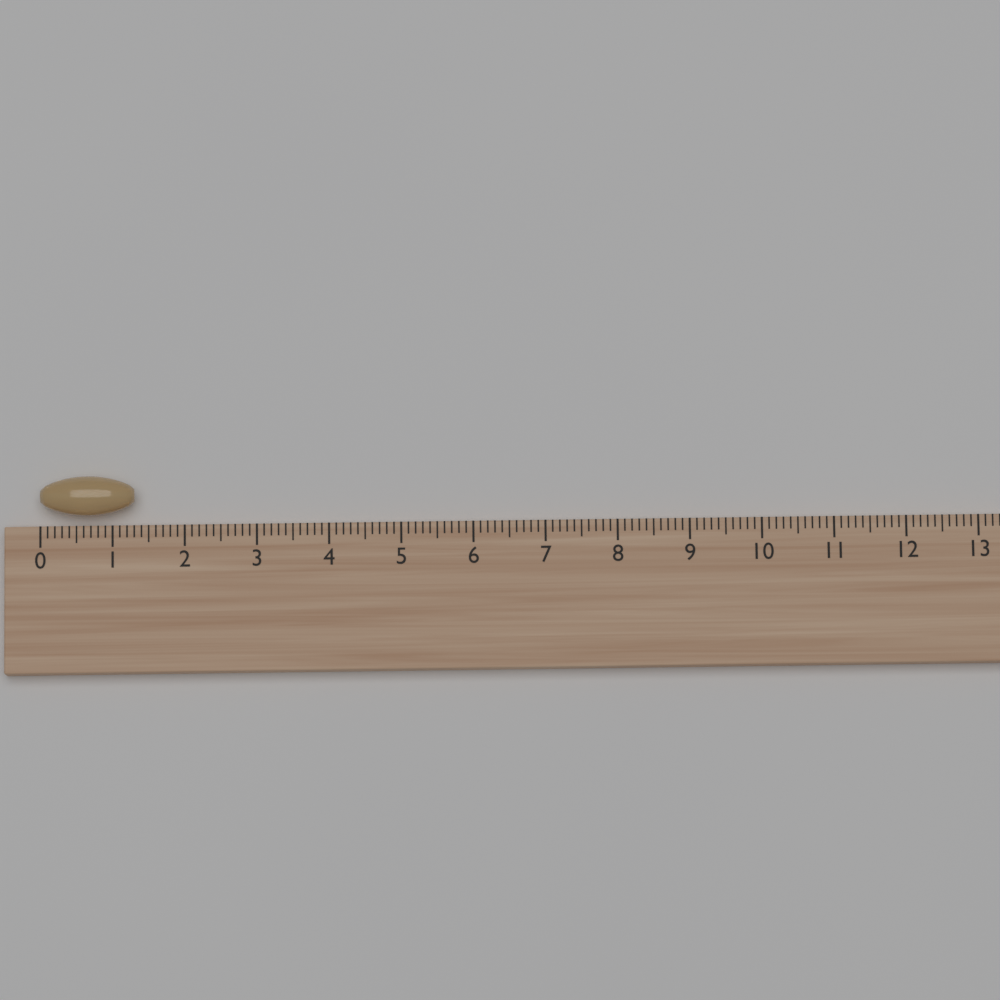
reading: 1.3 (no unit)
